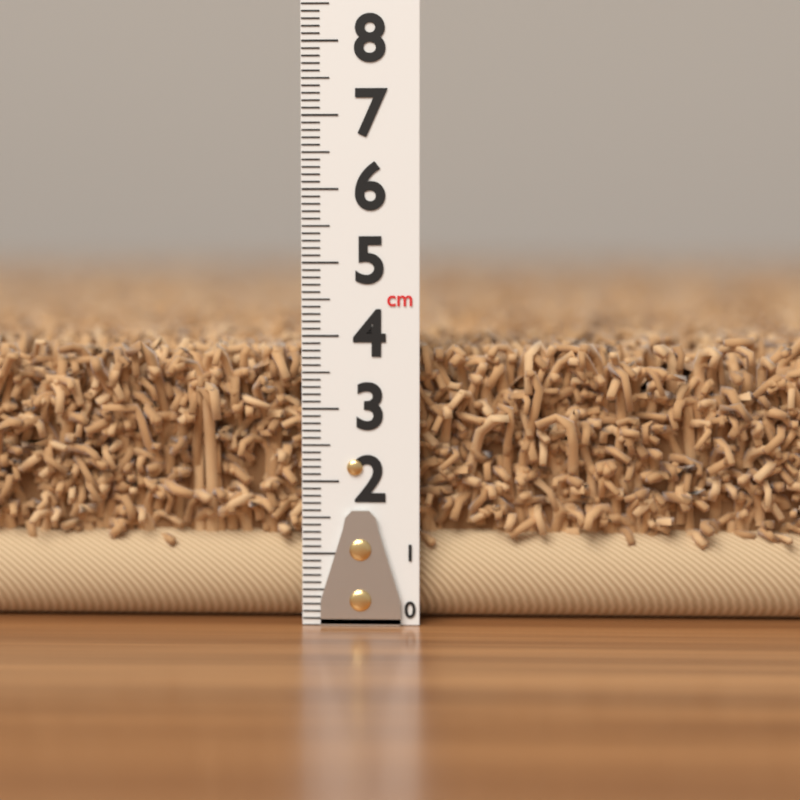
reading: 4.1 cm
